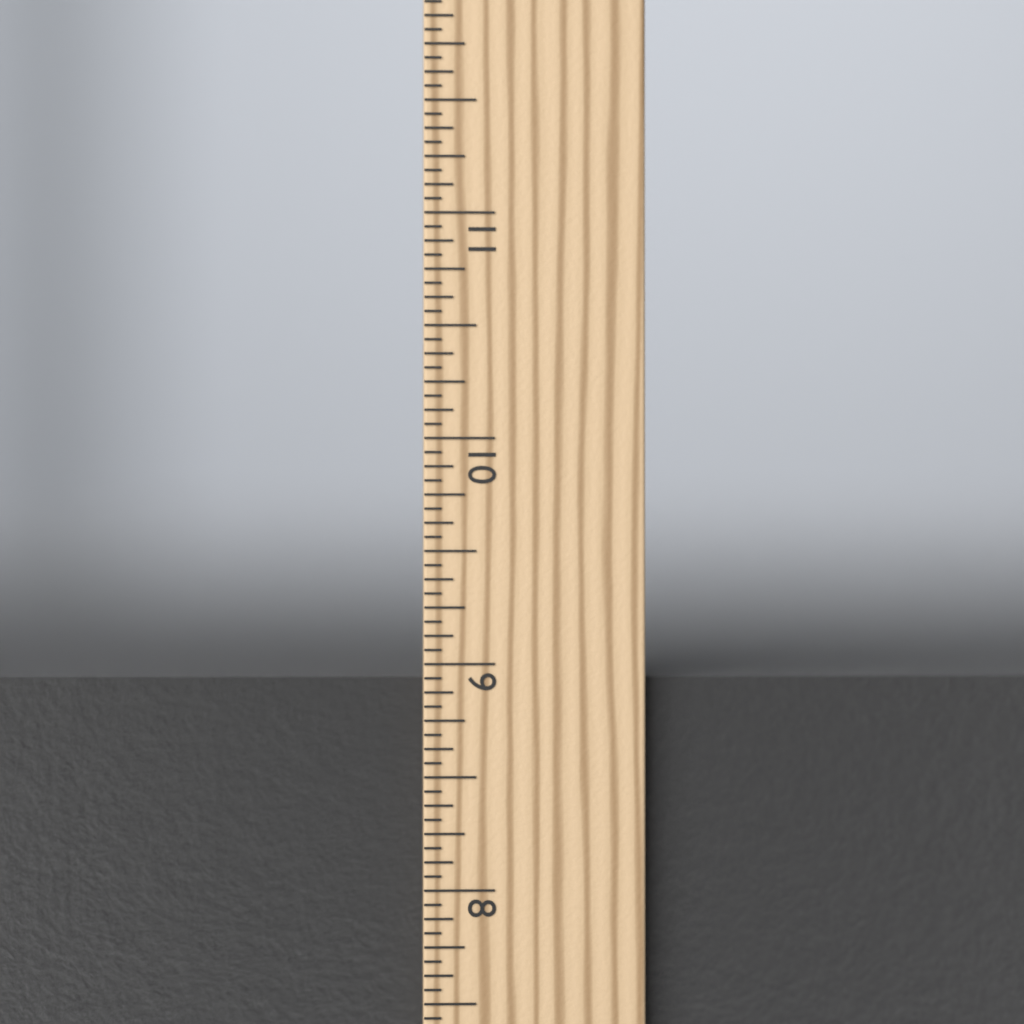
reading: 8.9375 in
